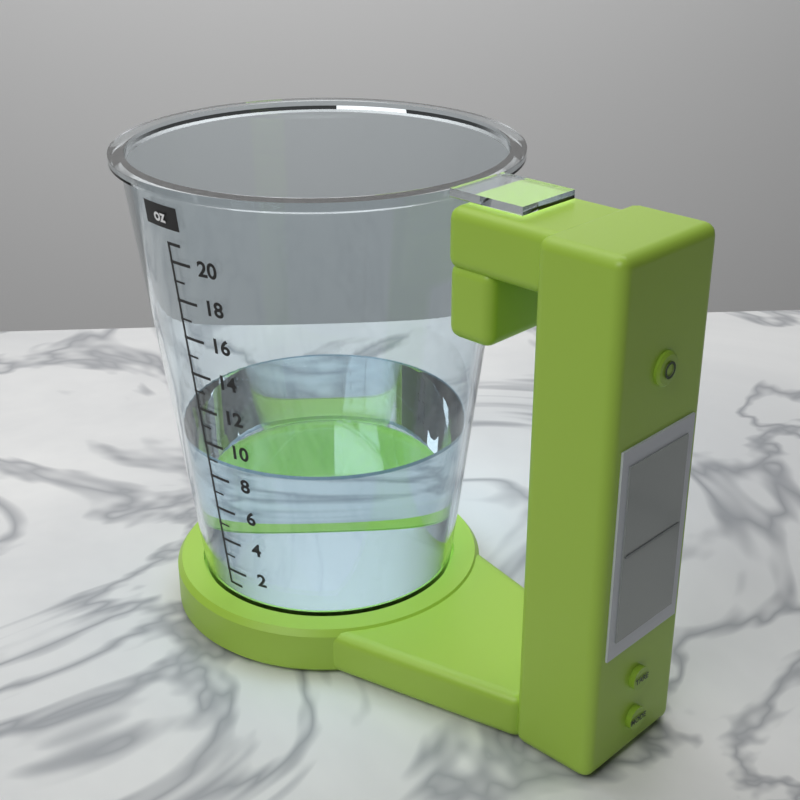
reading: 9 oz
